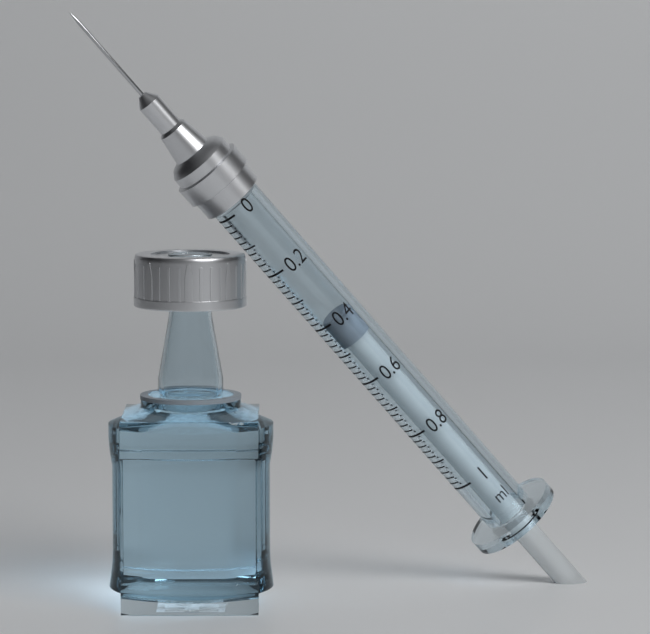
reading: 0.40 ml
